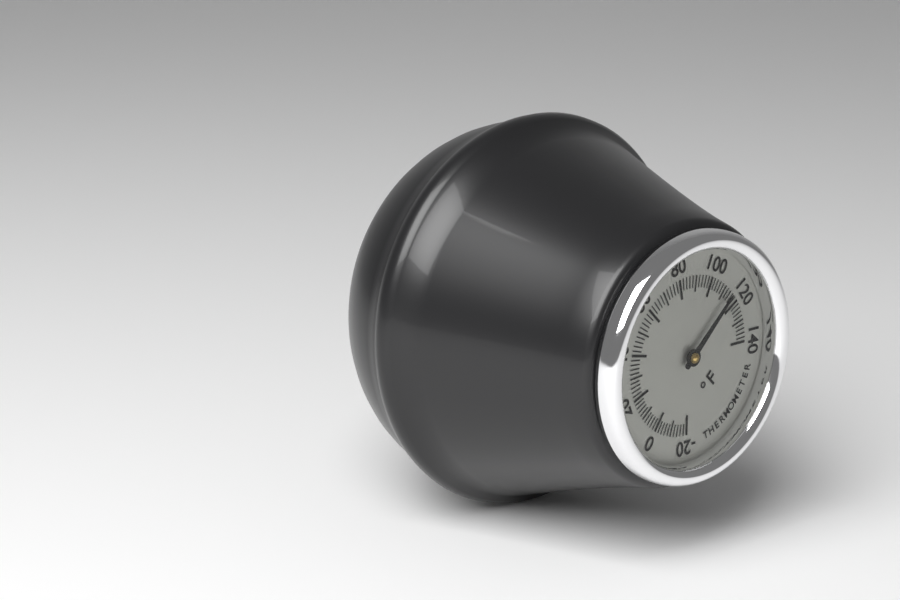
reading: 114 °F
